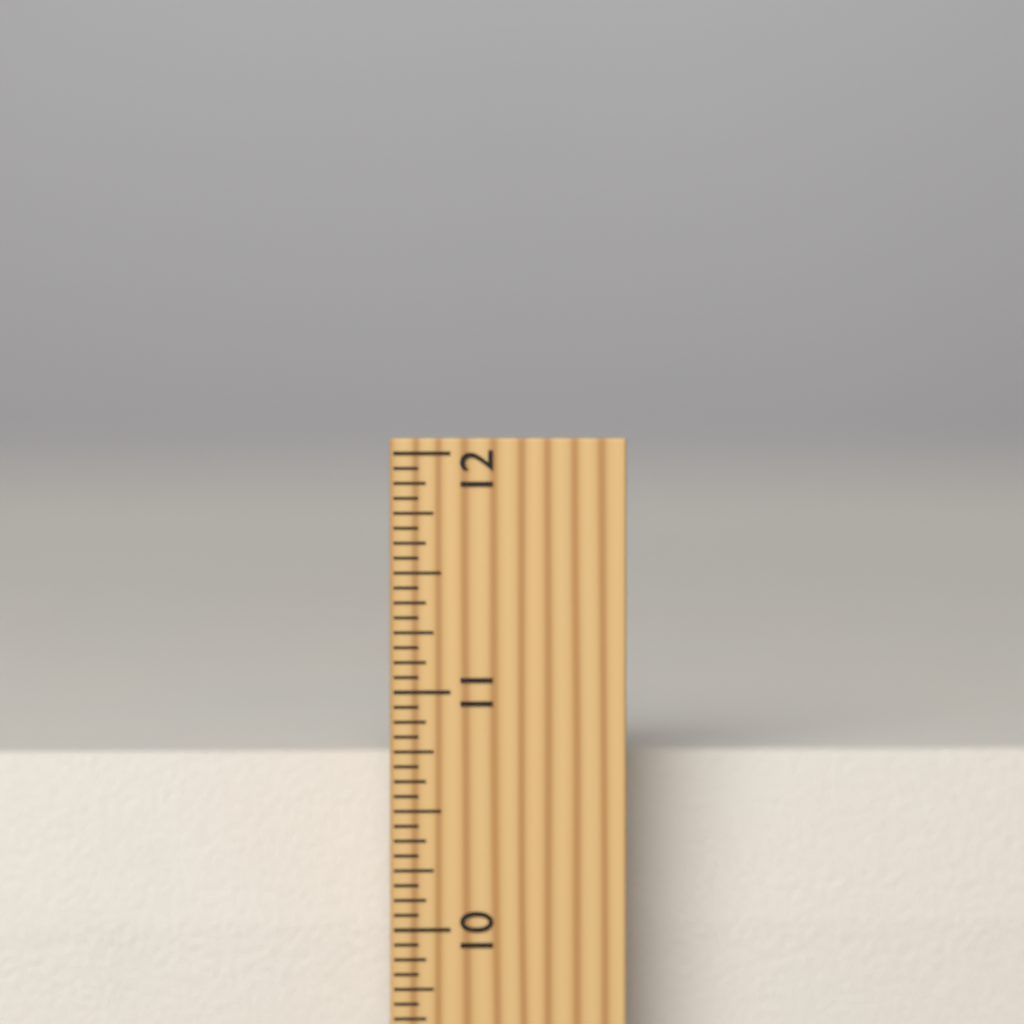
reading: 10.6875 inch
